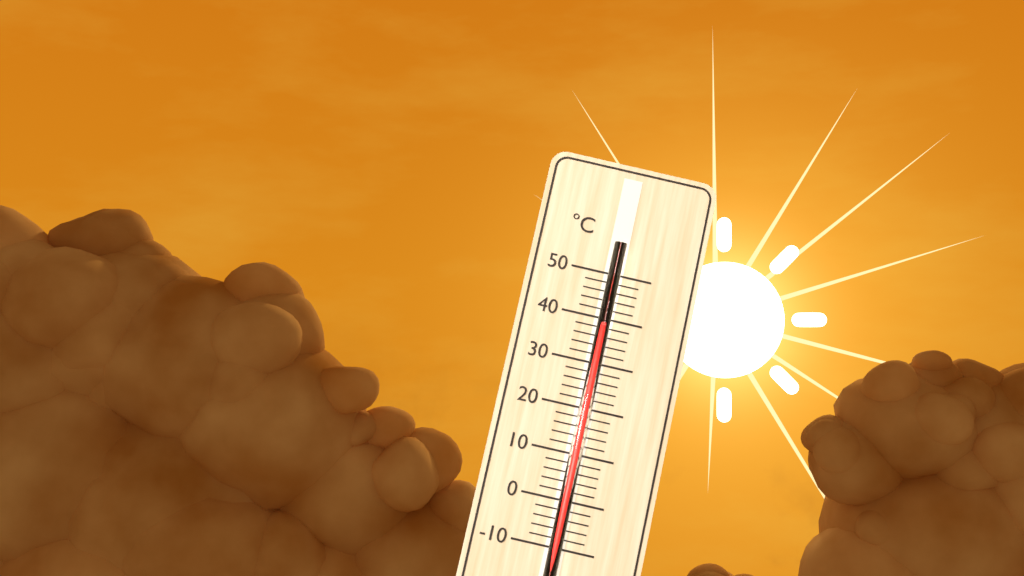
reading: 38 °C
